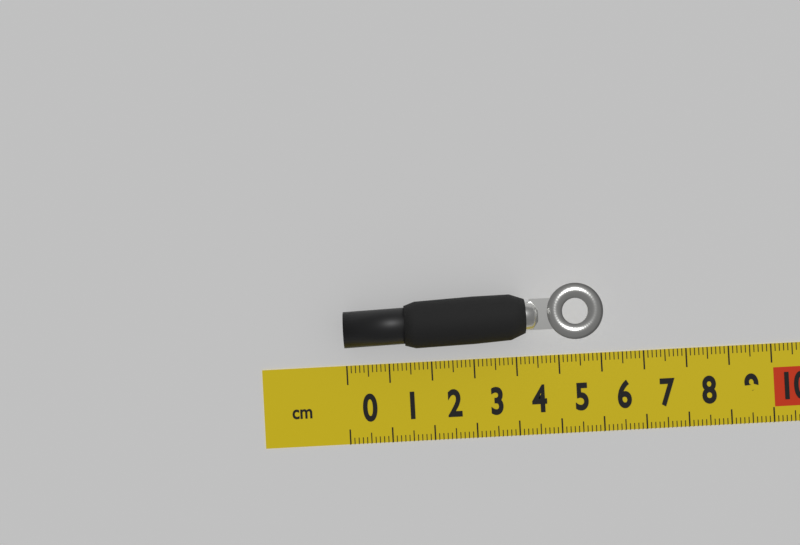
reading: 6.0 cm
